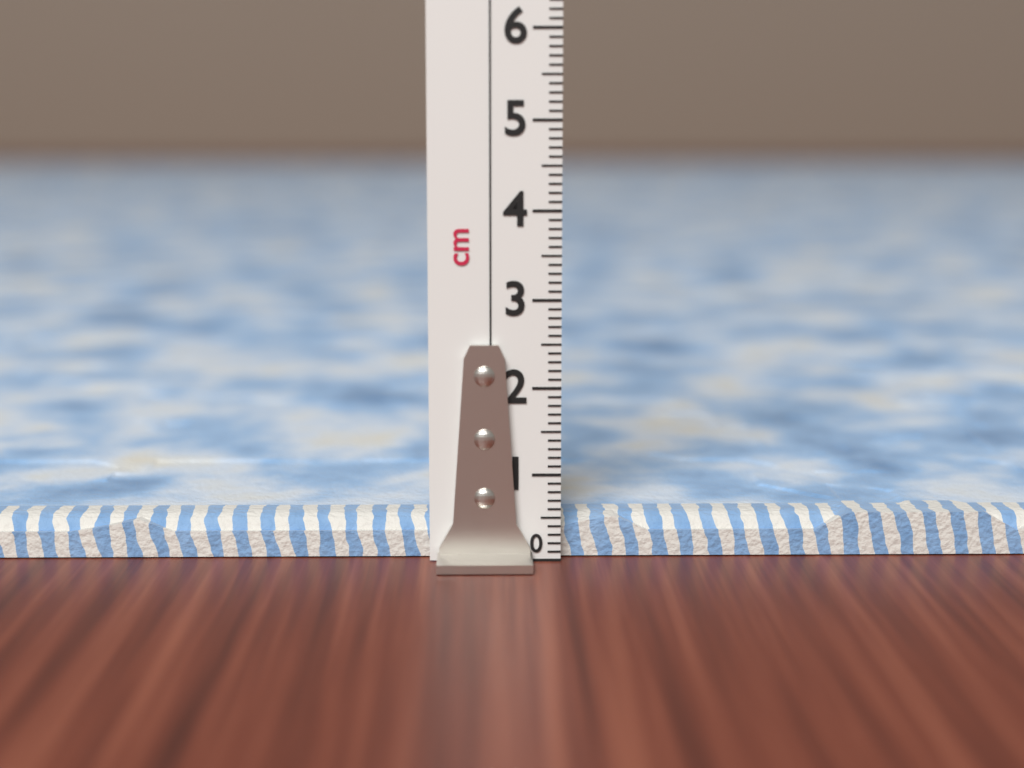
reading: 0.5 cm
